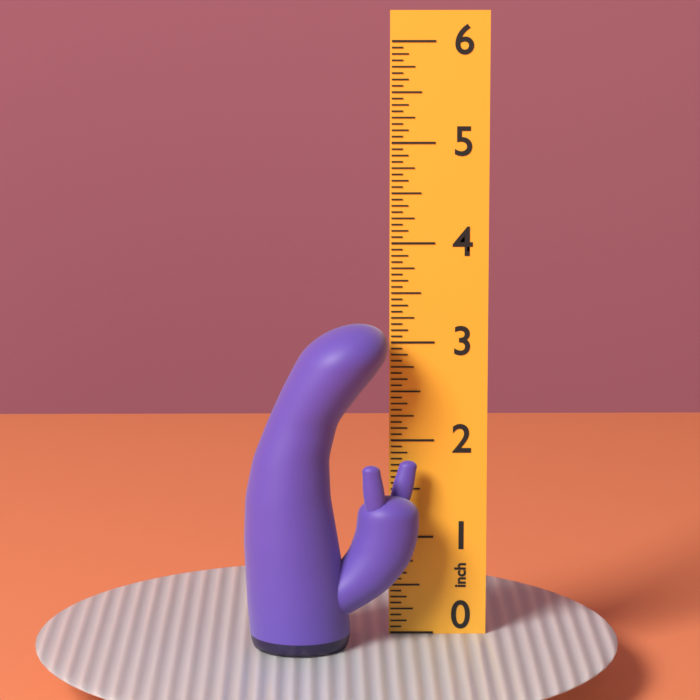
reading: 3.2500 inch
